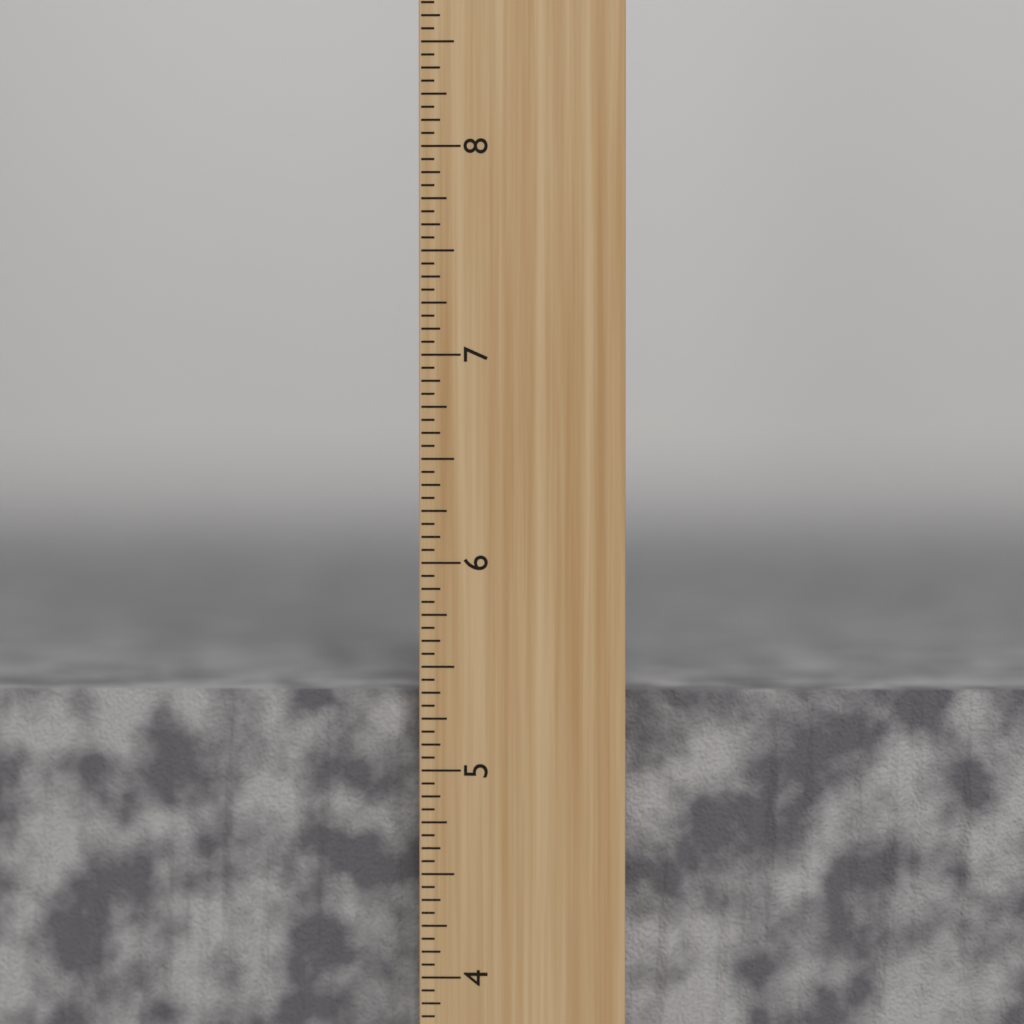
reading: 5.3750 inch
